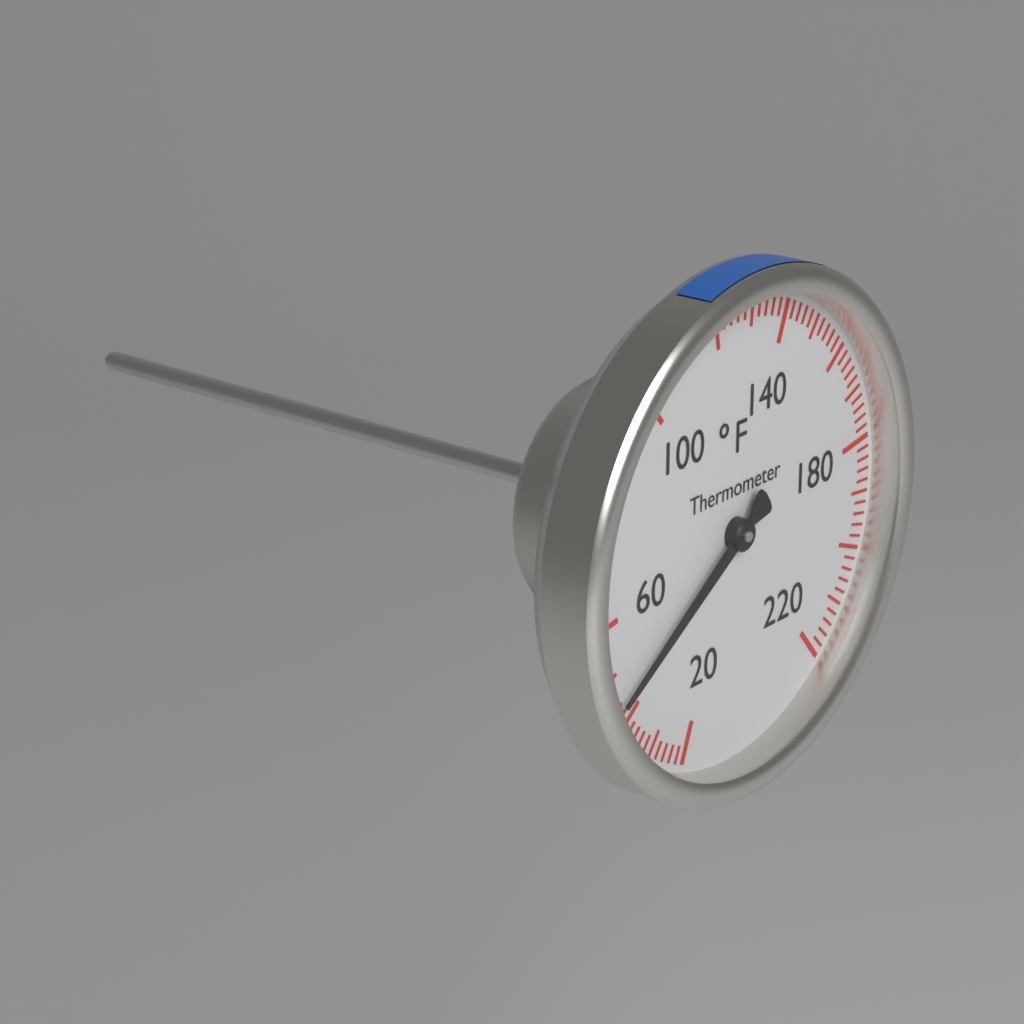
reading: 44 °F
